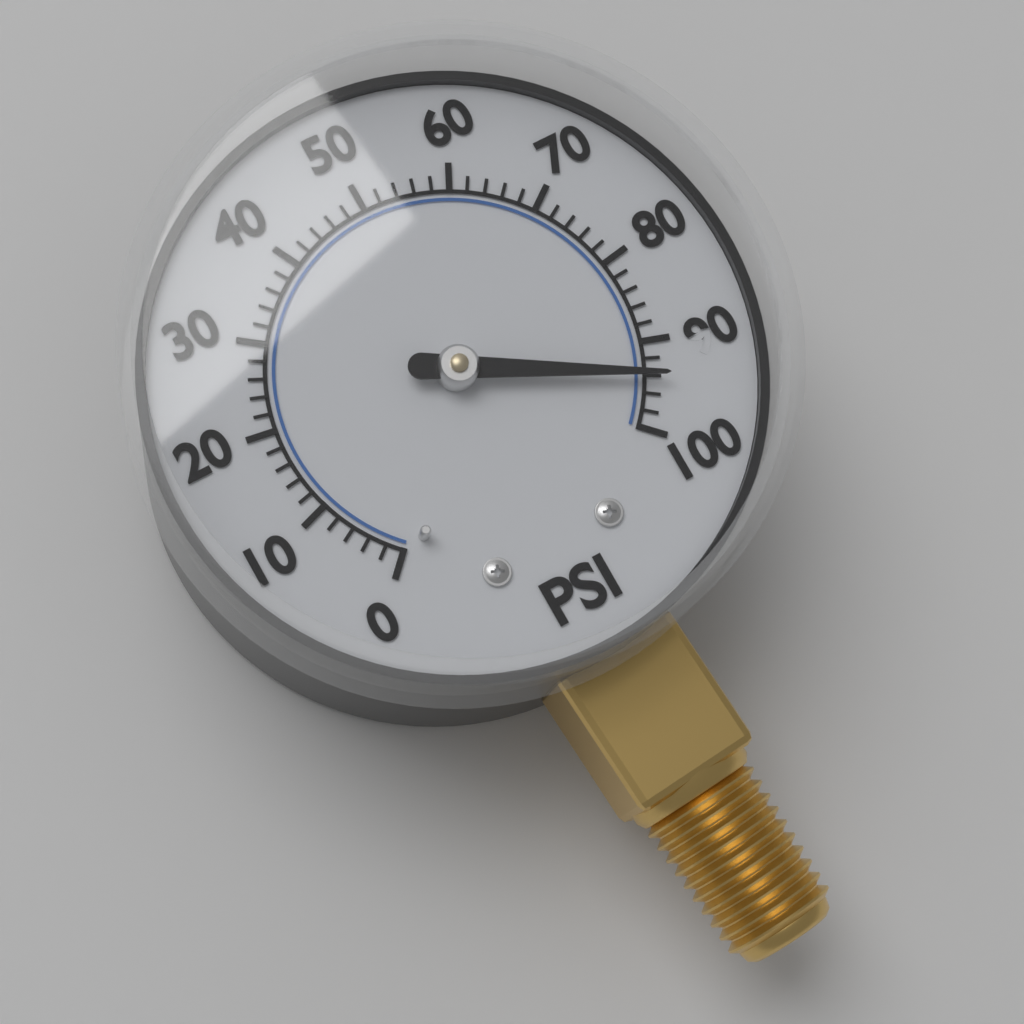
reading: 94 psi
